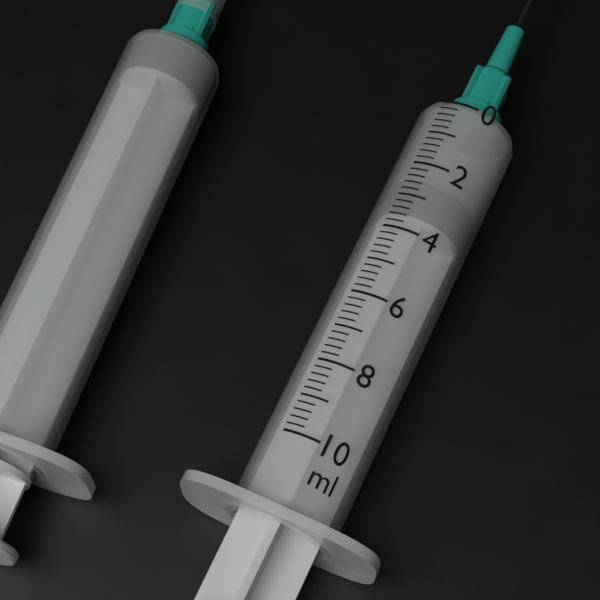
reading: 2.4 ml
